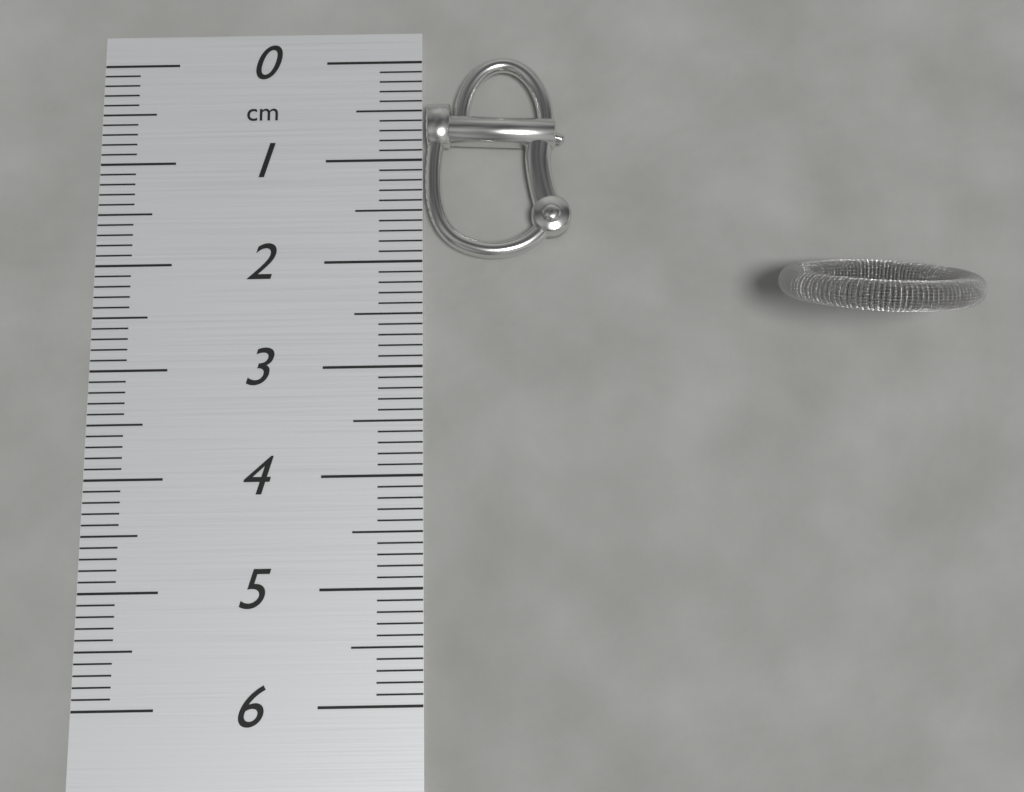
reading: 2.0 cm
